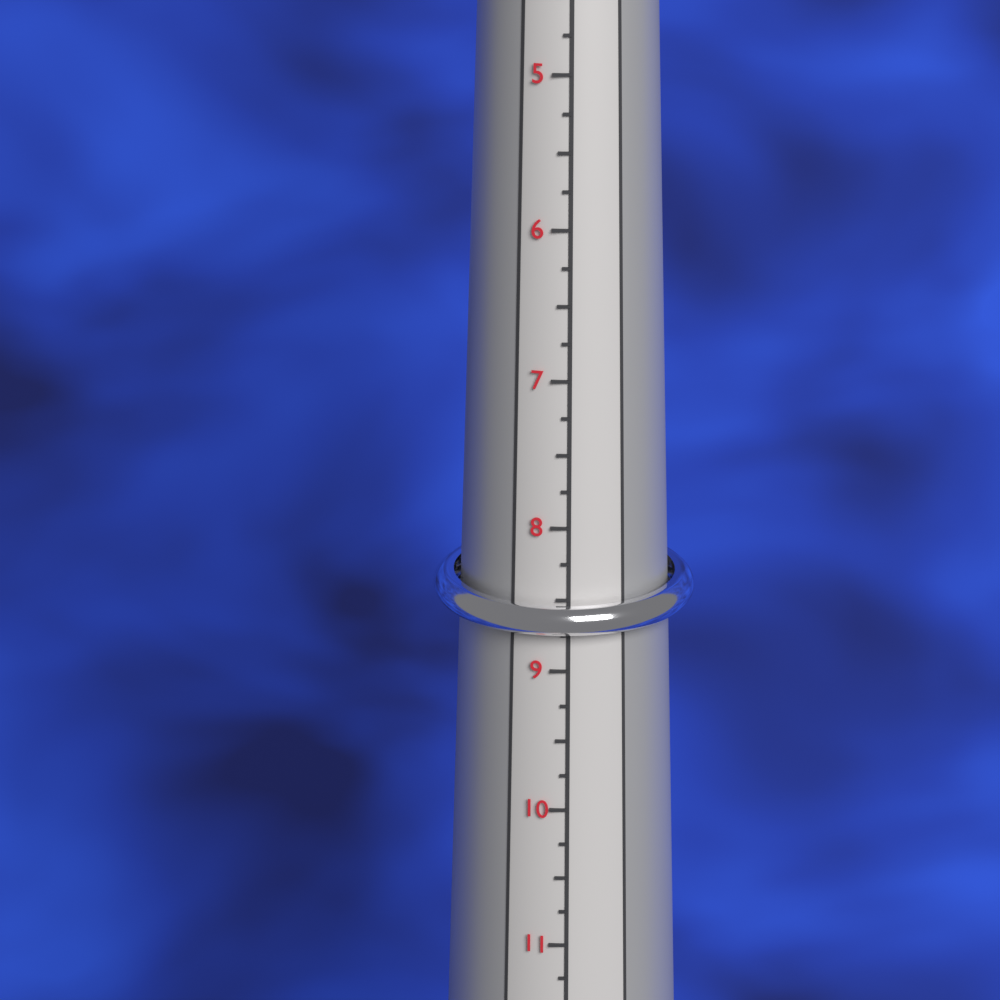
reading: 9.00 (no unit)
